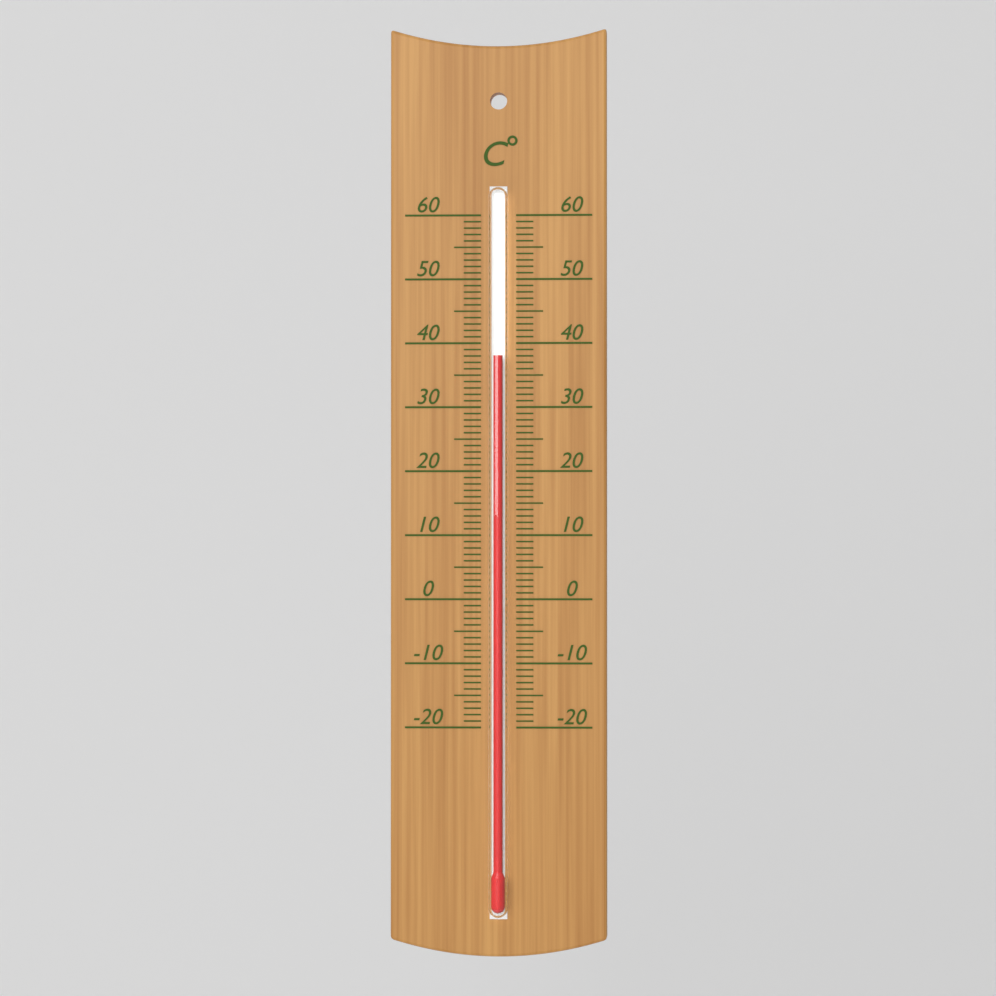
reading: 38 °C
